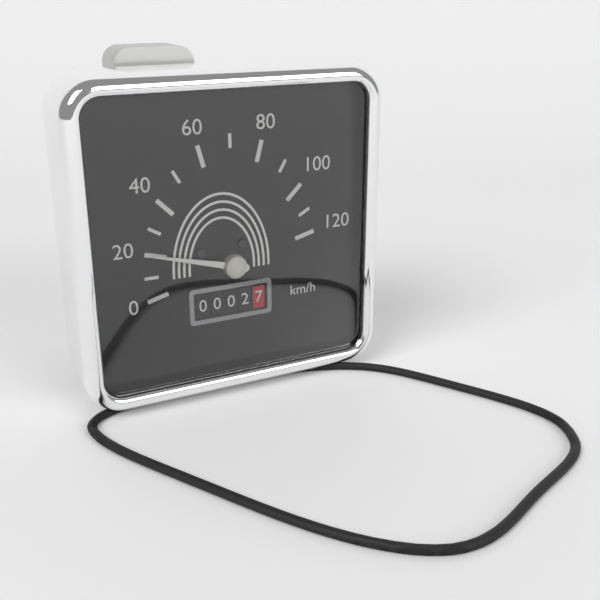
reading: 20 km/h
